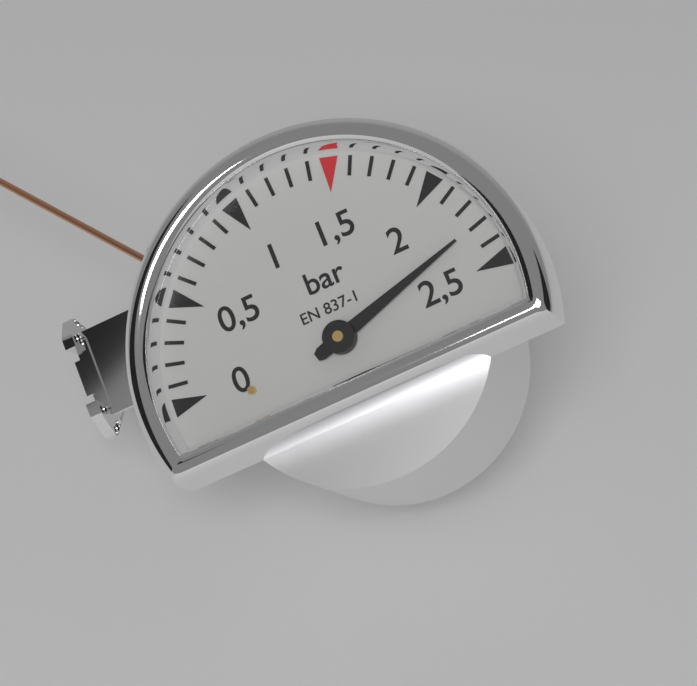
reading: 2.3 bar
